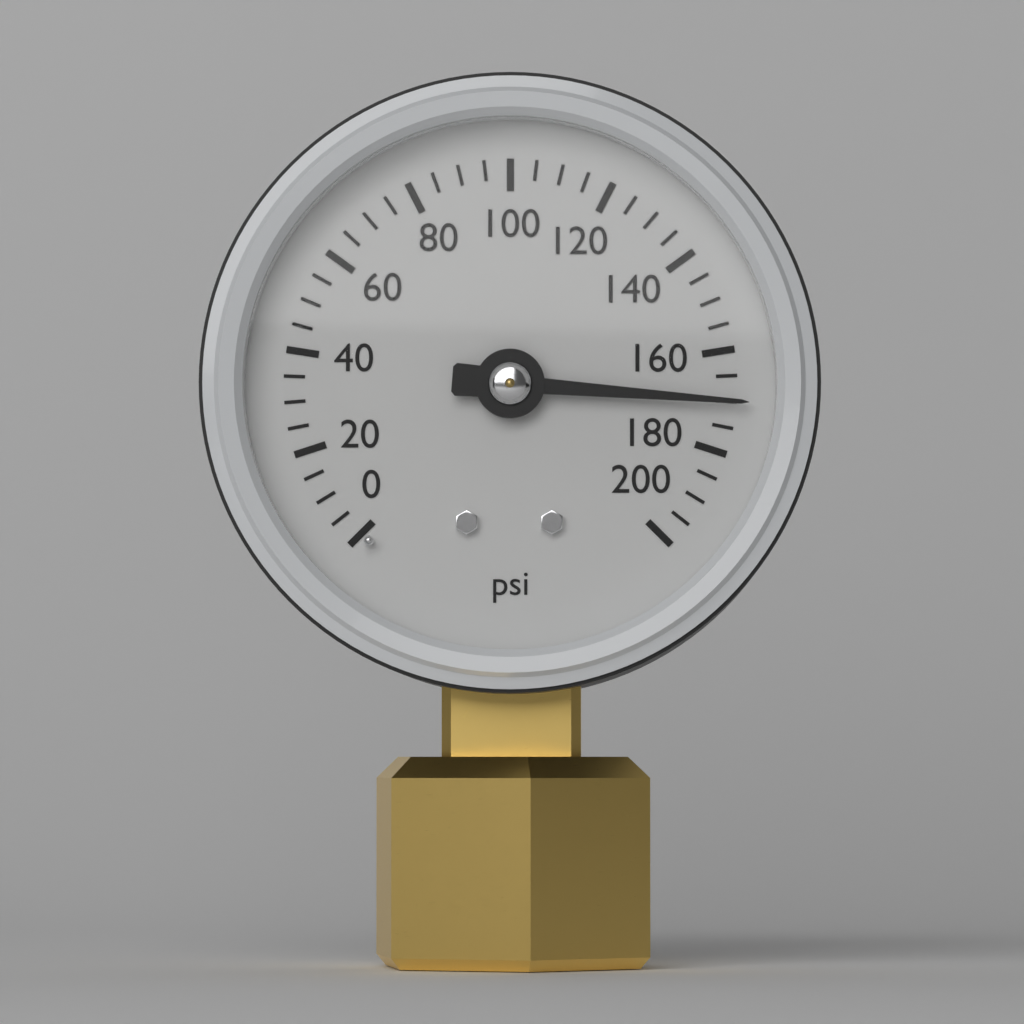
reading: 170 psi
